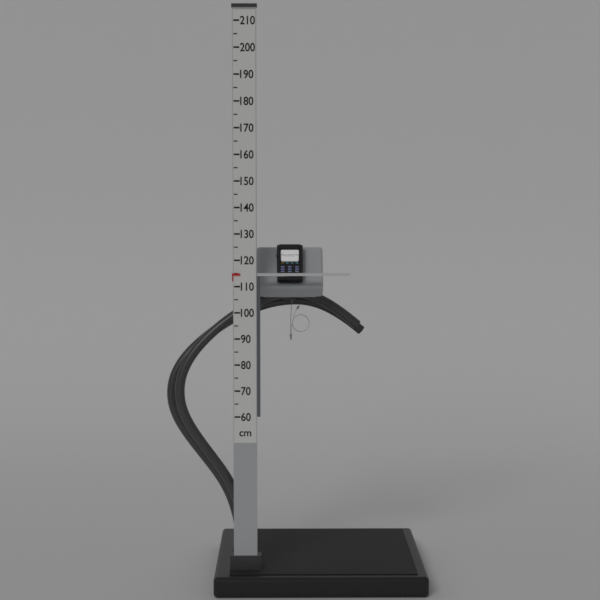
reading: 115 cm
